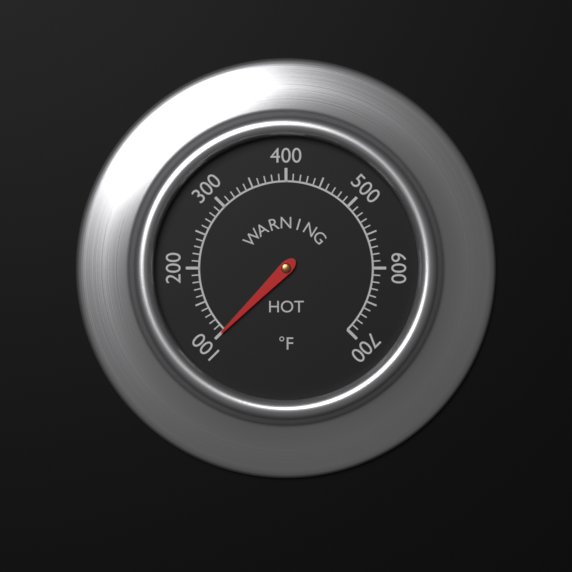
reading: 100 °F
